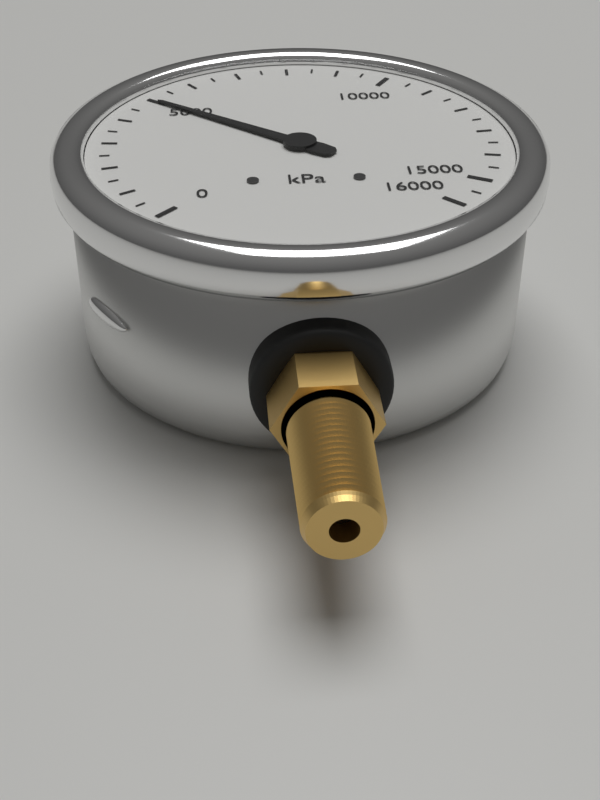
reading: 5000 kPa
